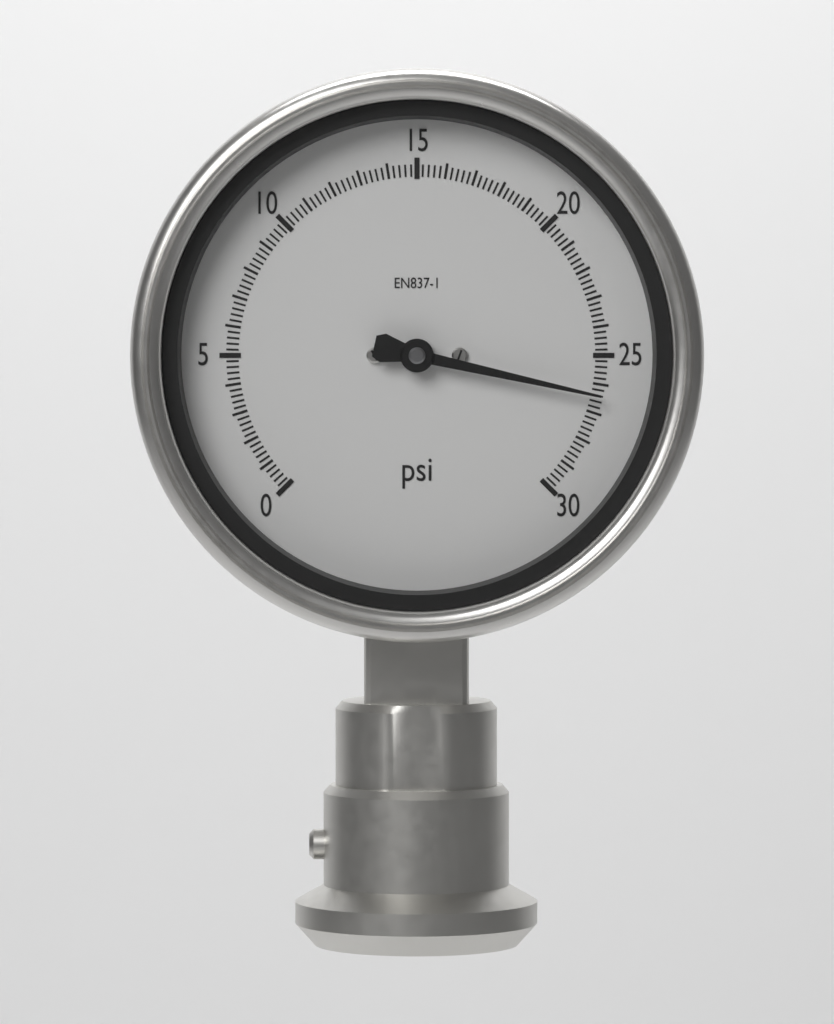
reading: 26.4 psi
